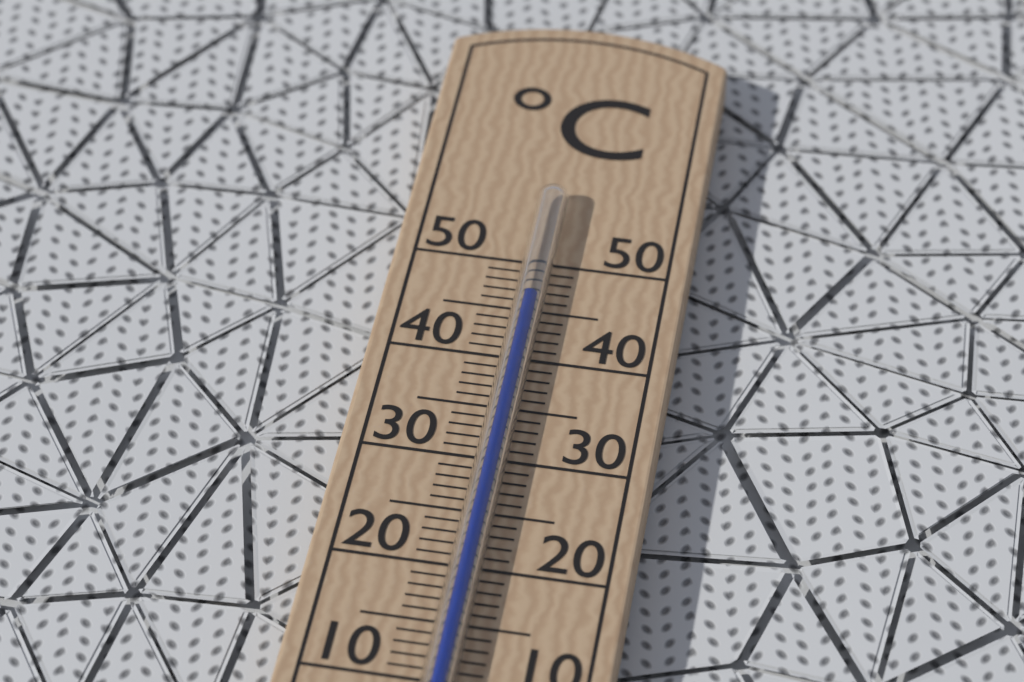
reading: 45.5 °C
